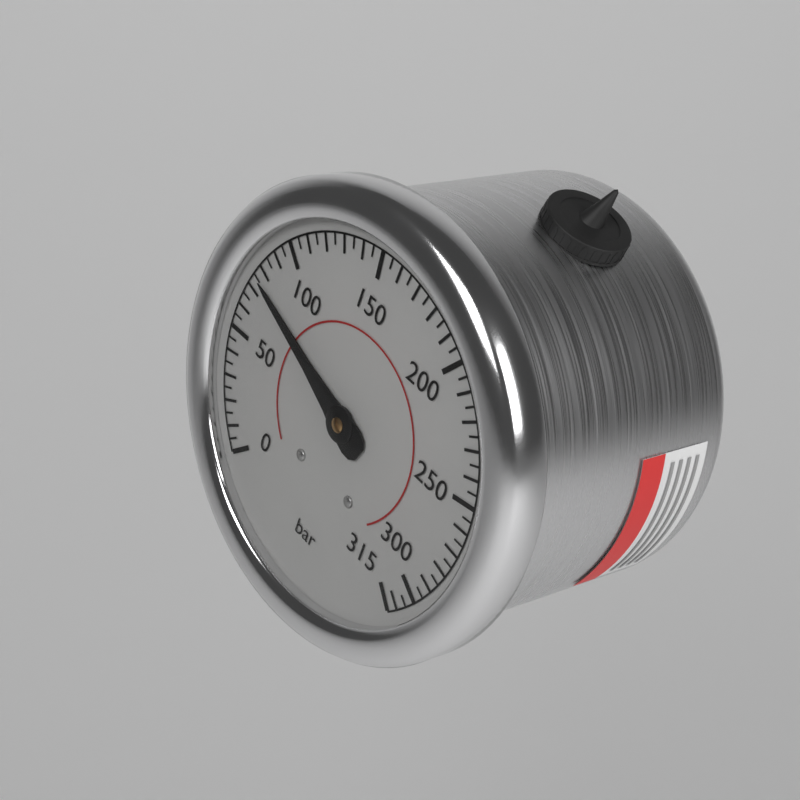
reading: 75 bar
